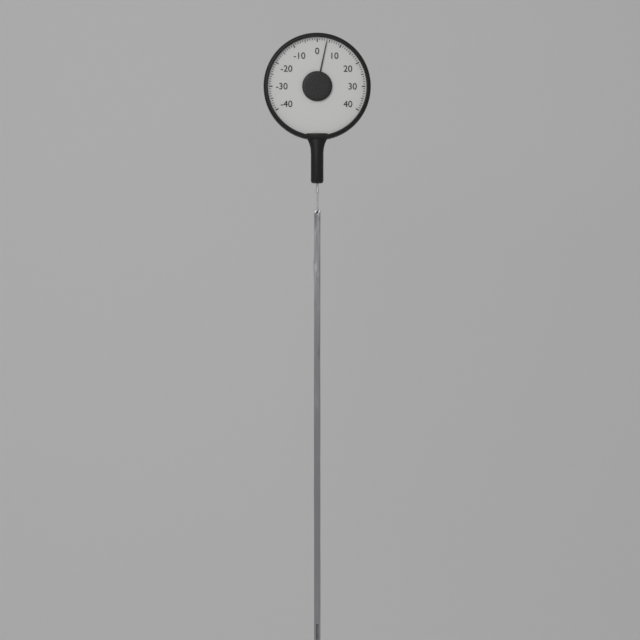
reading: 4 (no unit)
